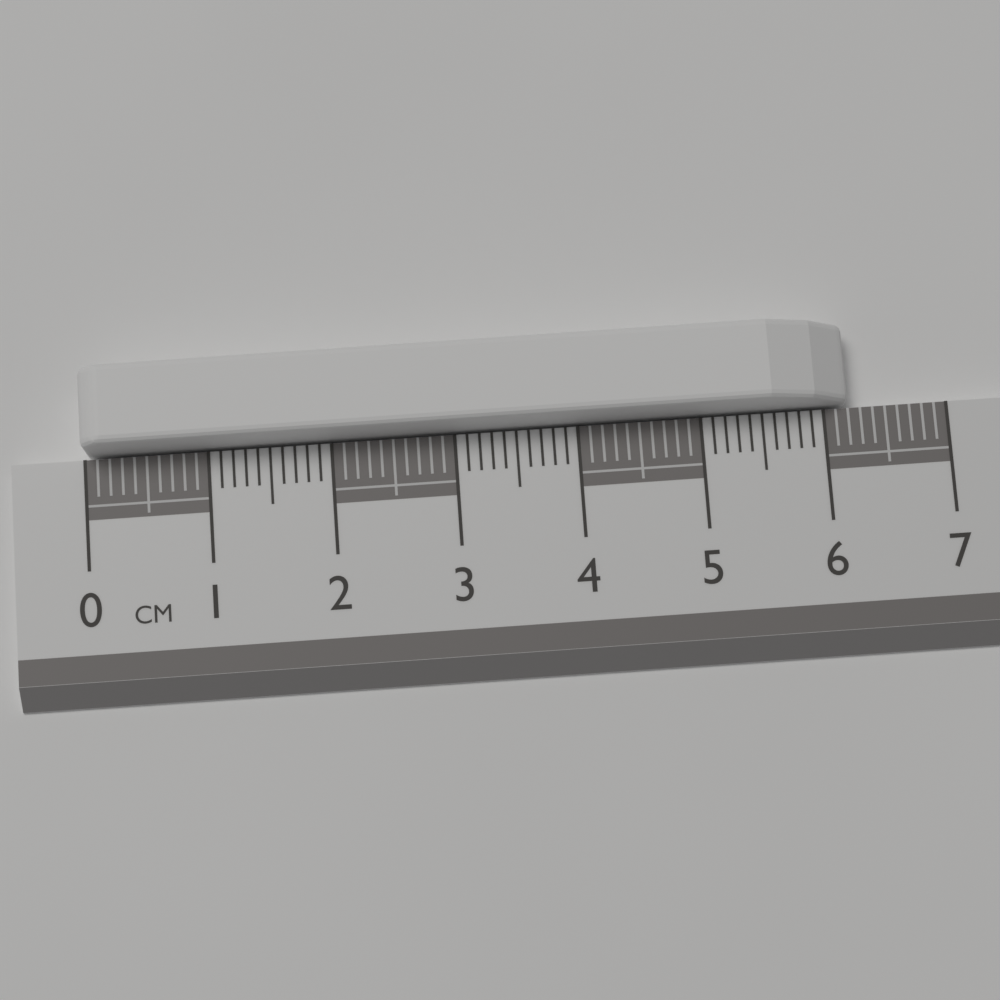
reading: 6.2 cm
